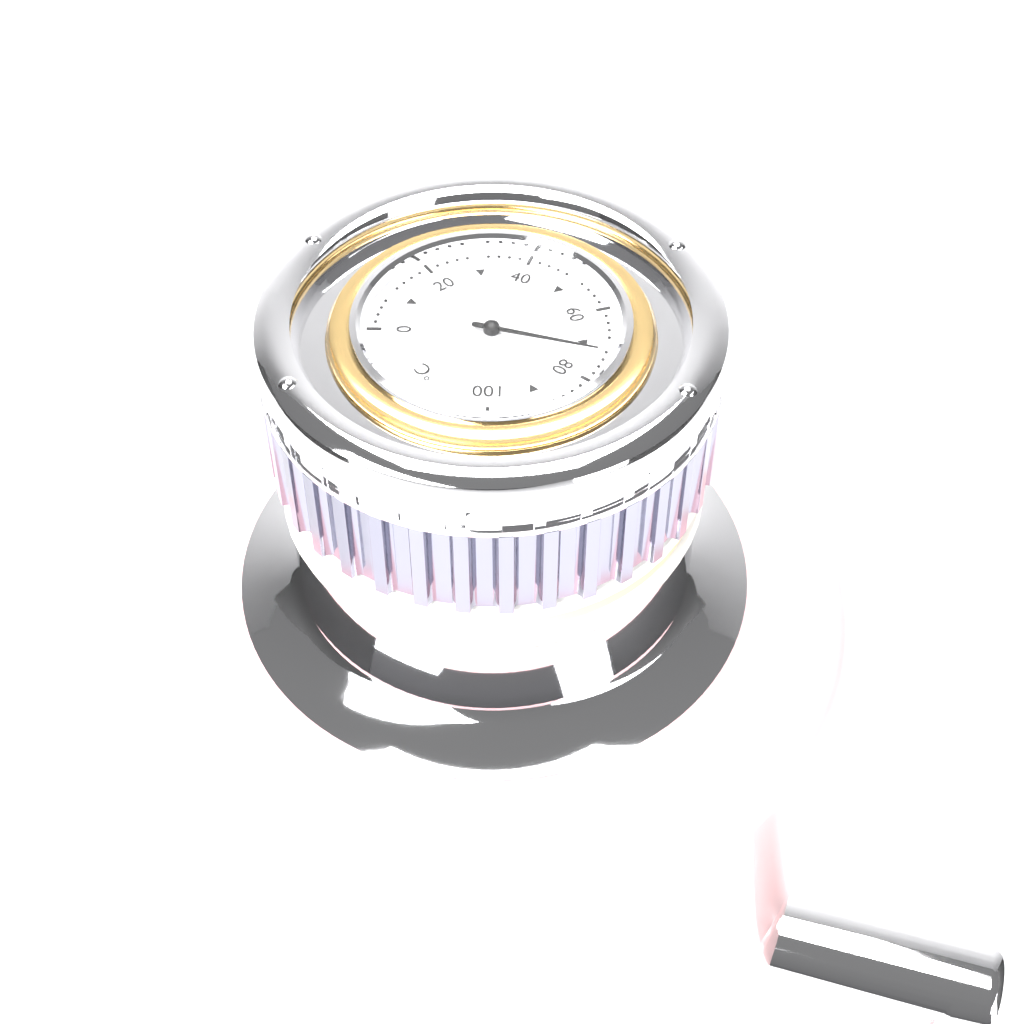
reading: 72 °C
